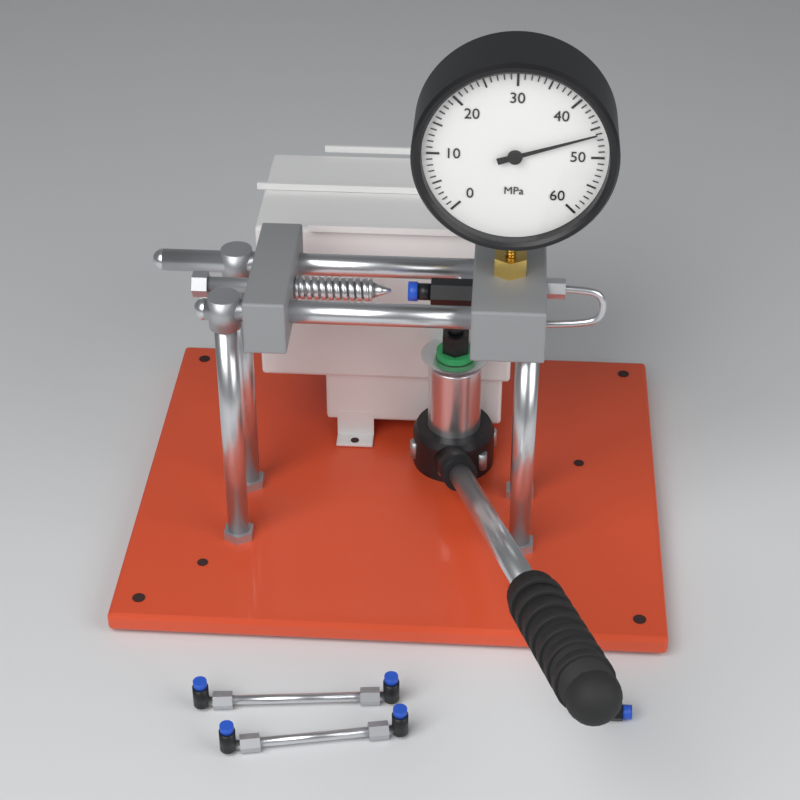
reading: 46 MPa
